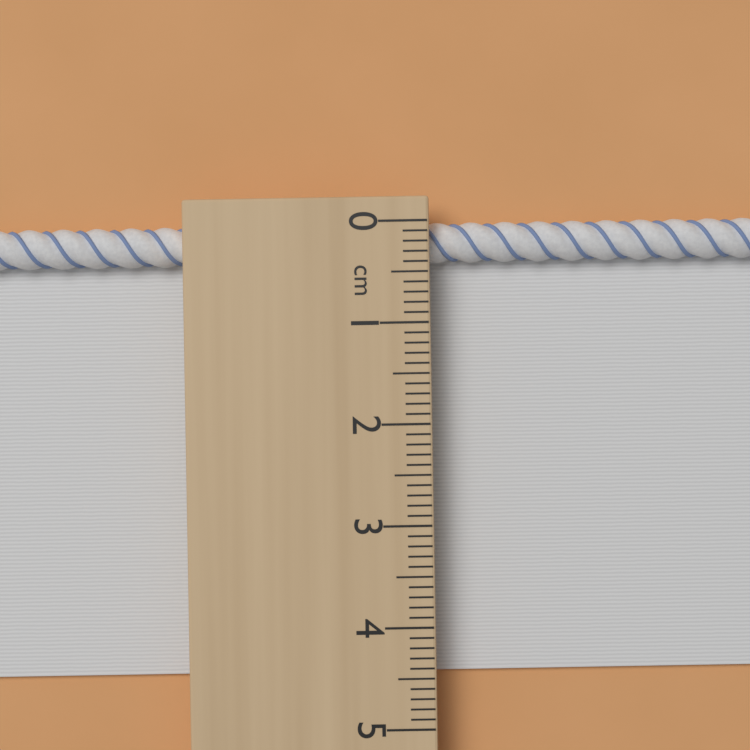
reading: 4.5 cm
